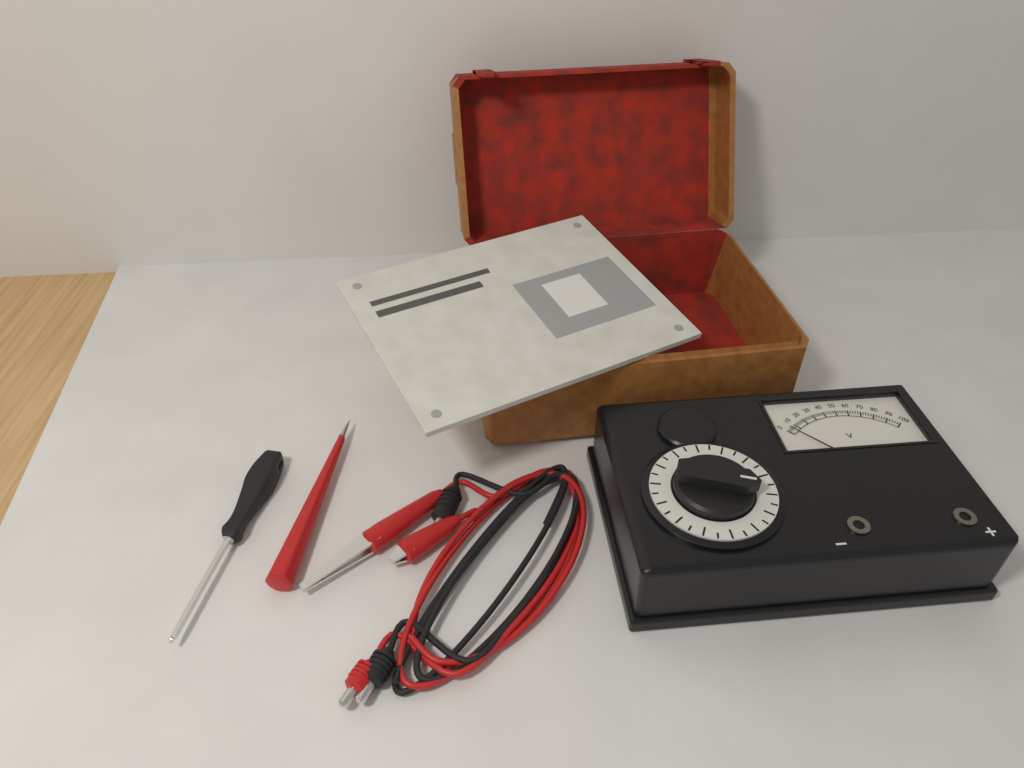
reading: 4 V
